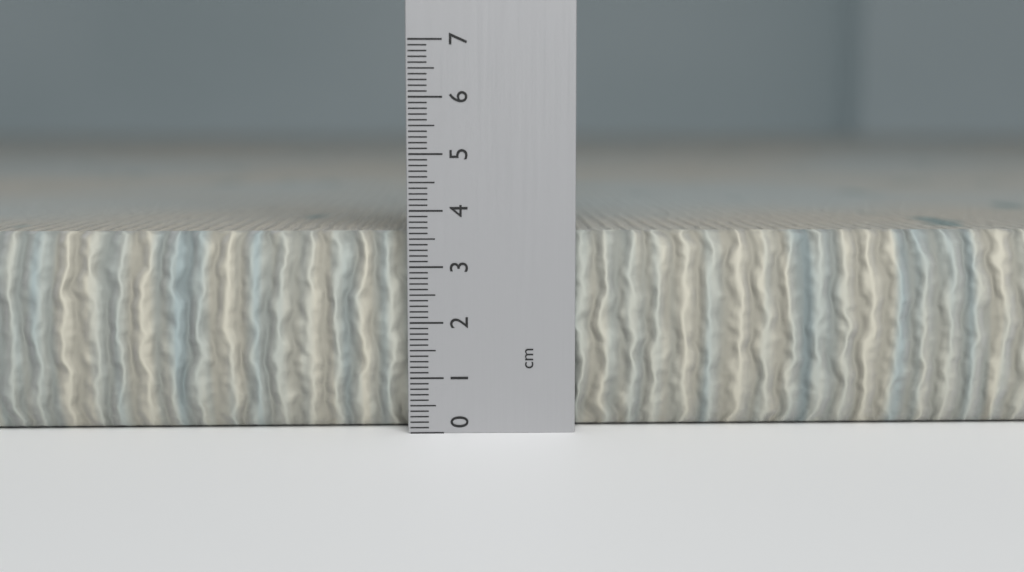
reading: 3.6 cm
